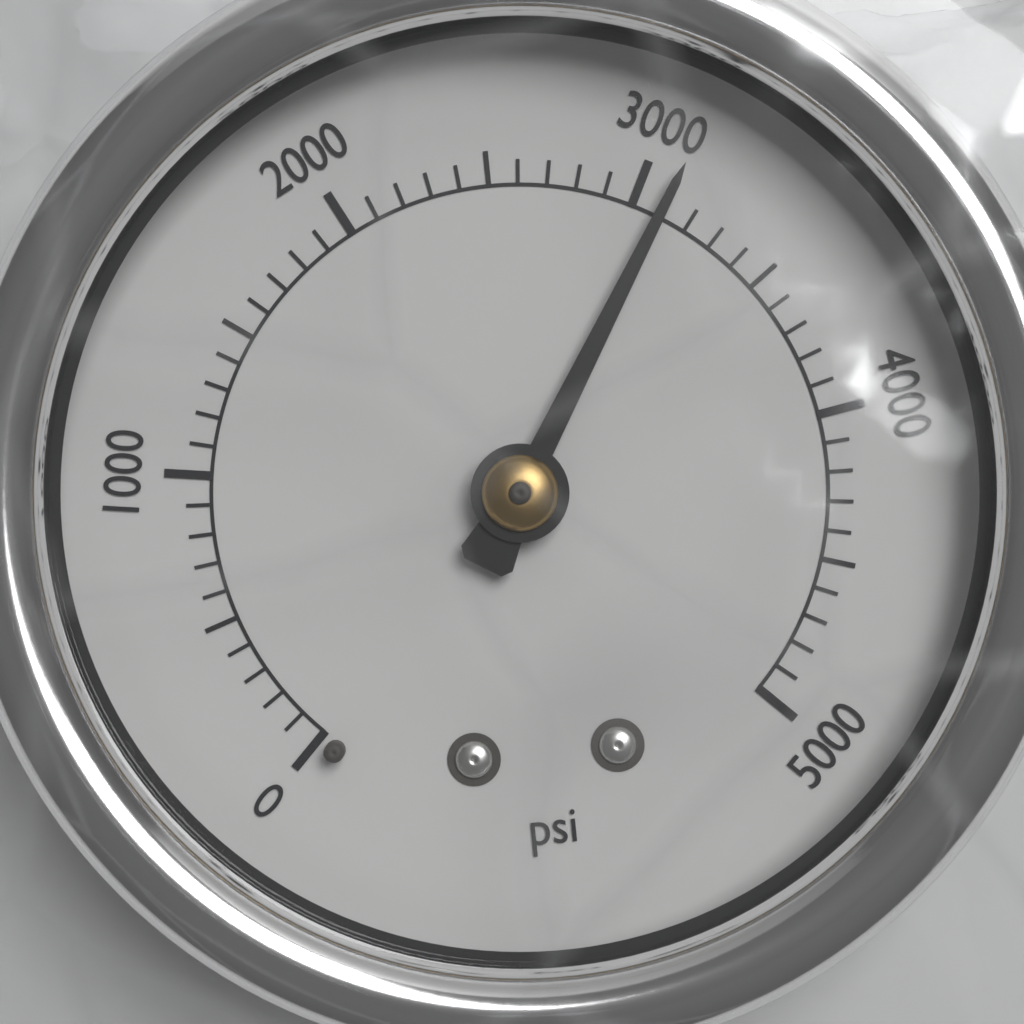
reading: 3100 psi
